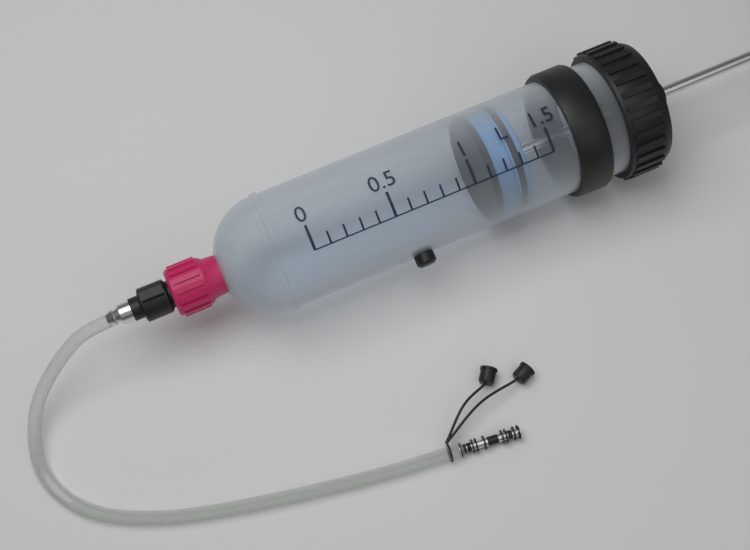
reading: 1.1 L
